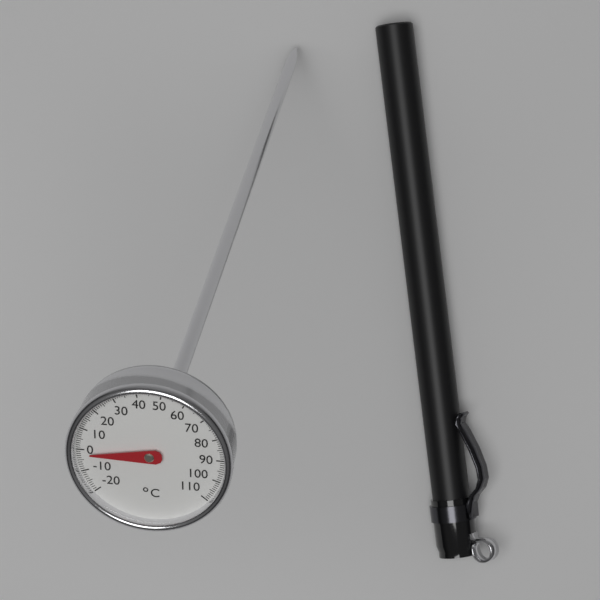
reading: -2 °C
